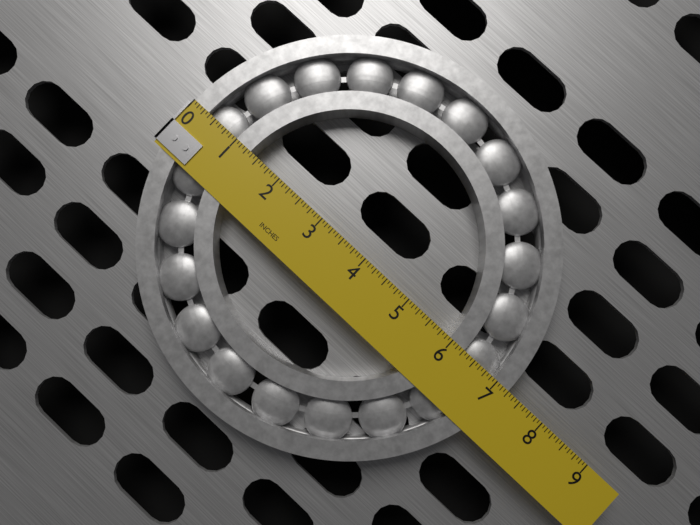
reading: 7.2500 in
